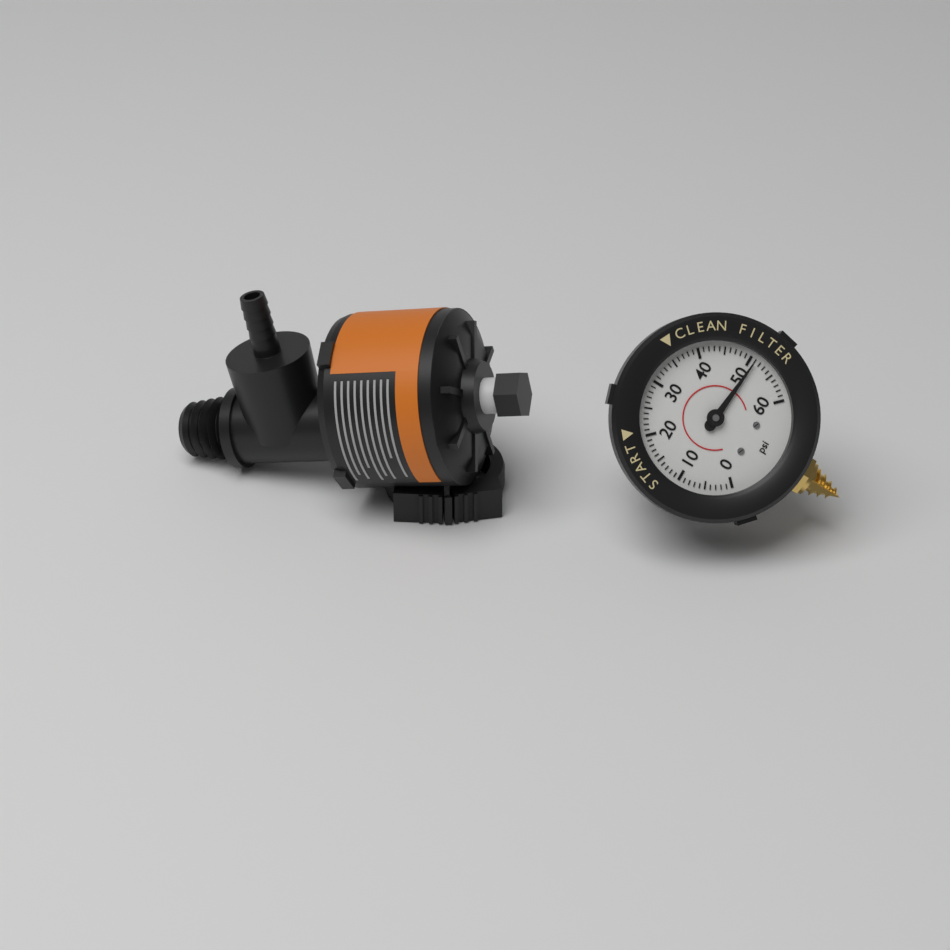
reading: 51 psi
